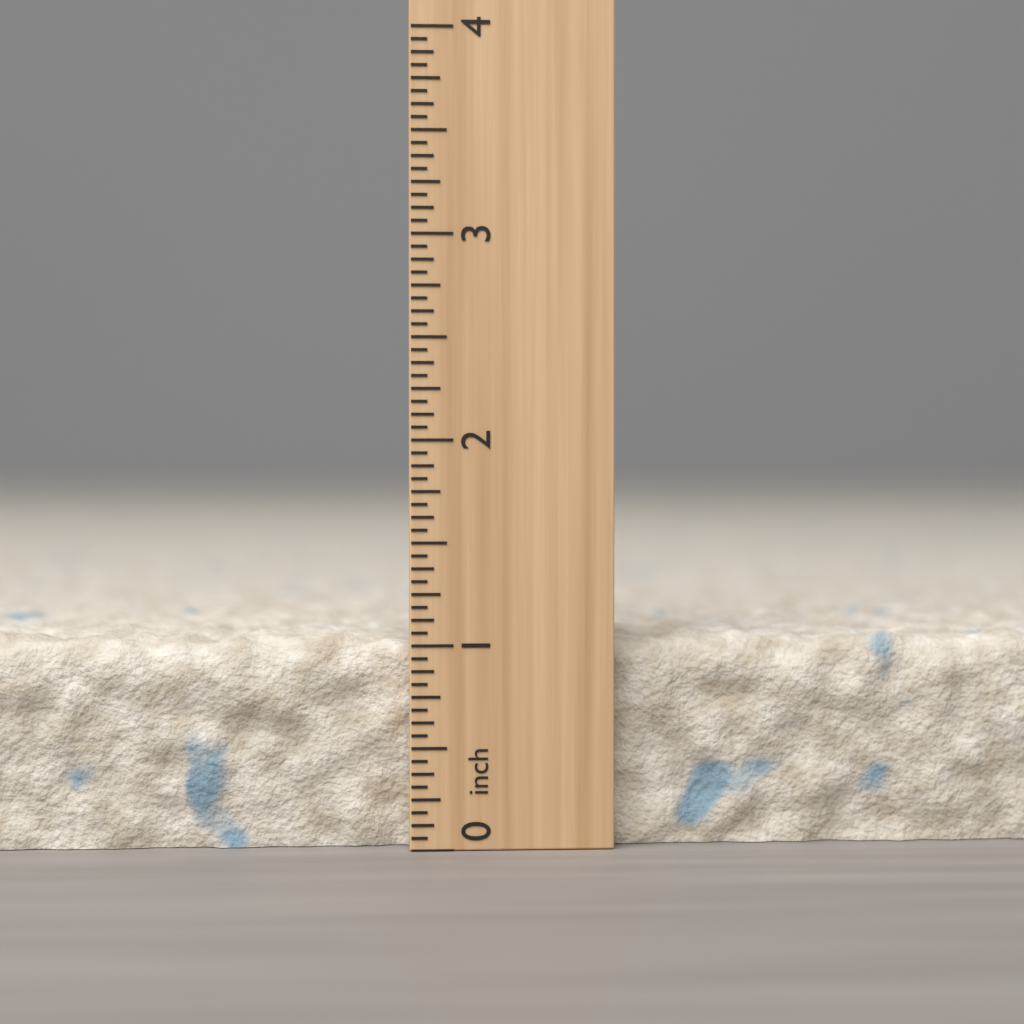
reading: 1.0625 inch
